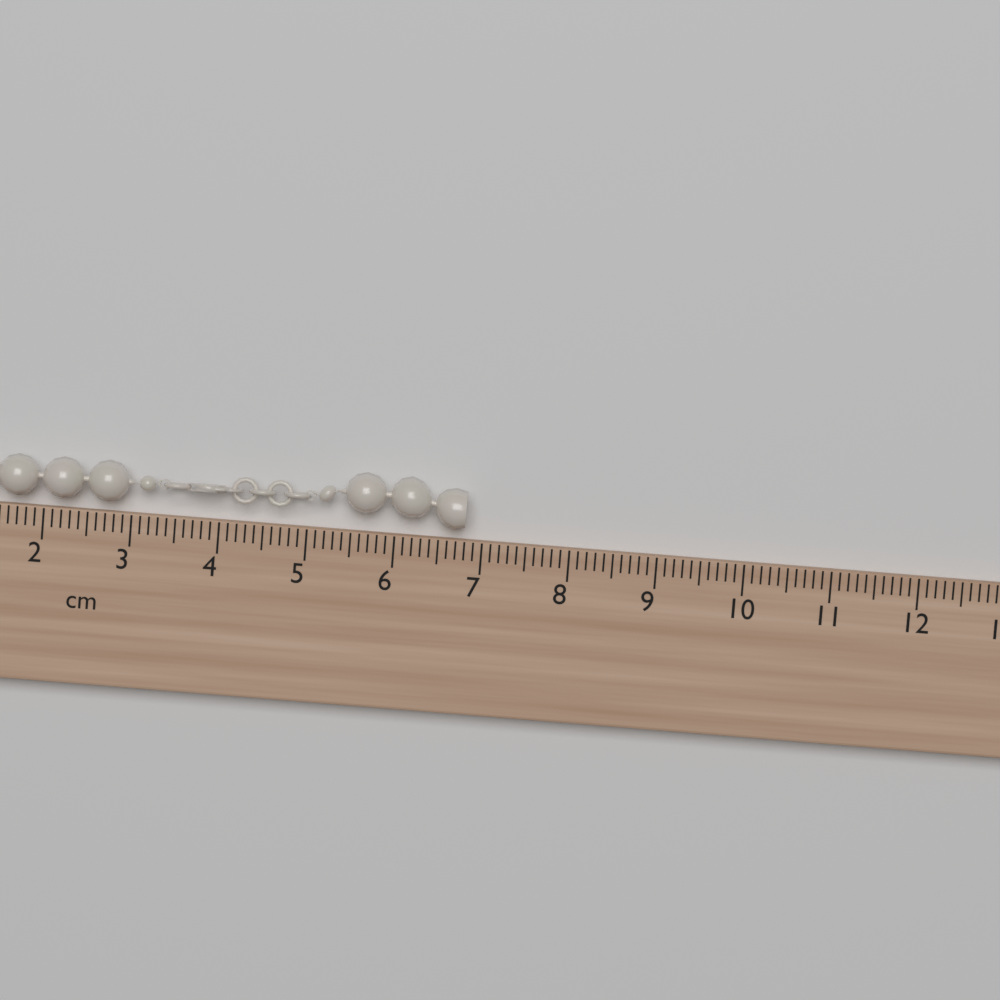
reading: 6.8 cm
